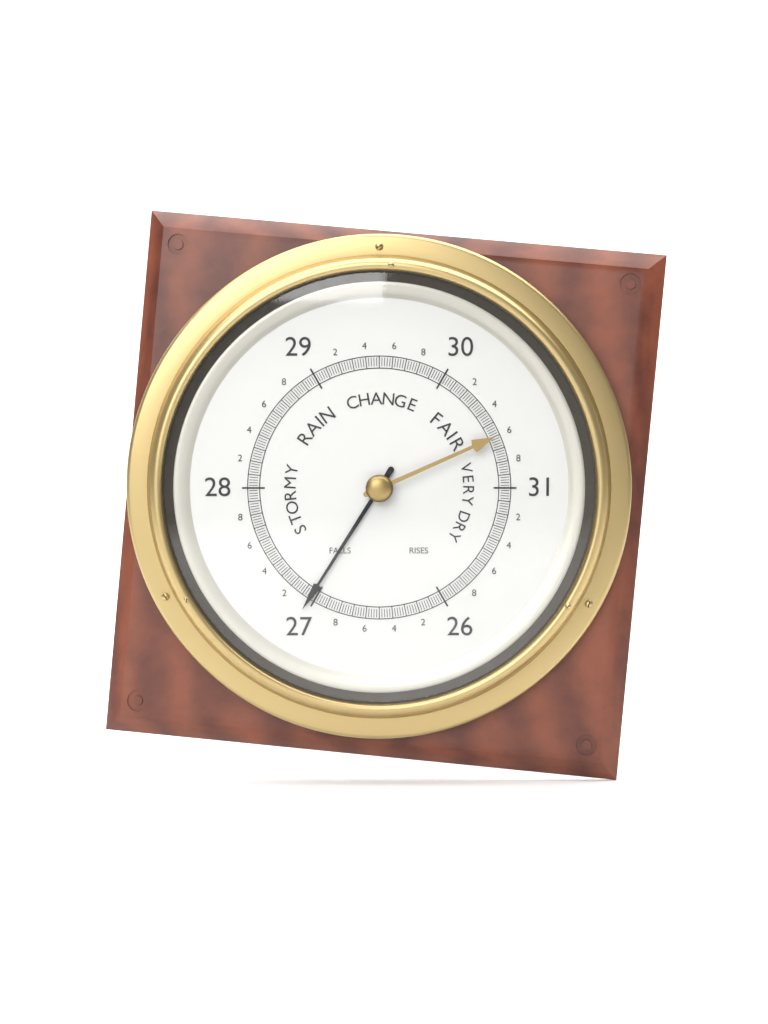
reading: 27.04 (no unit)
